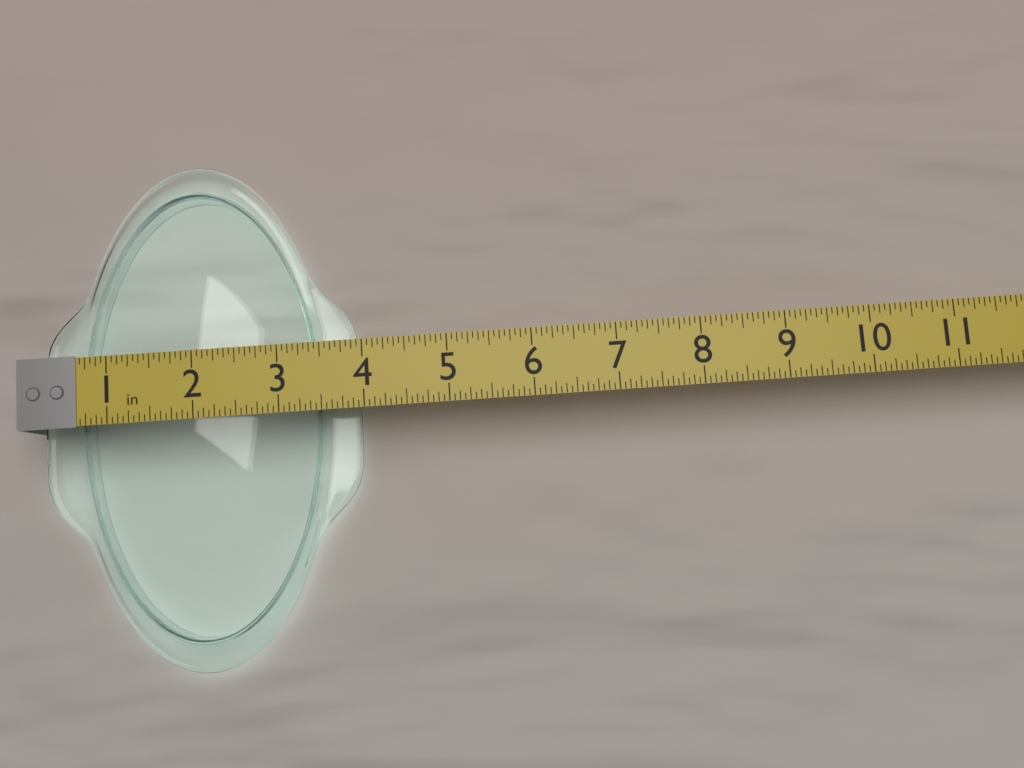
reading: 3.8750 in
